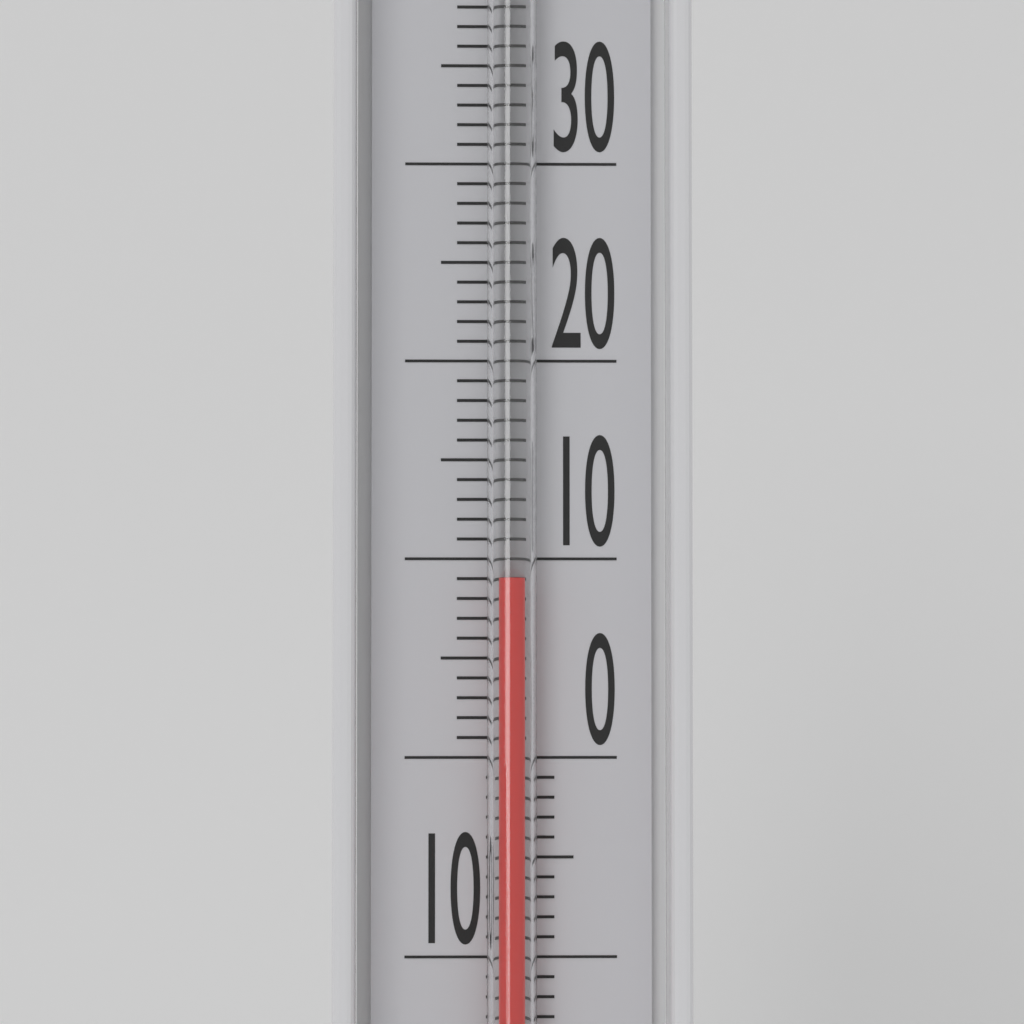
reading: 9 °C
